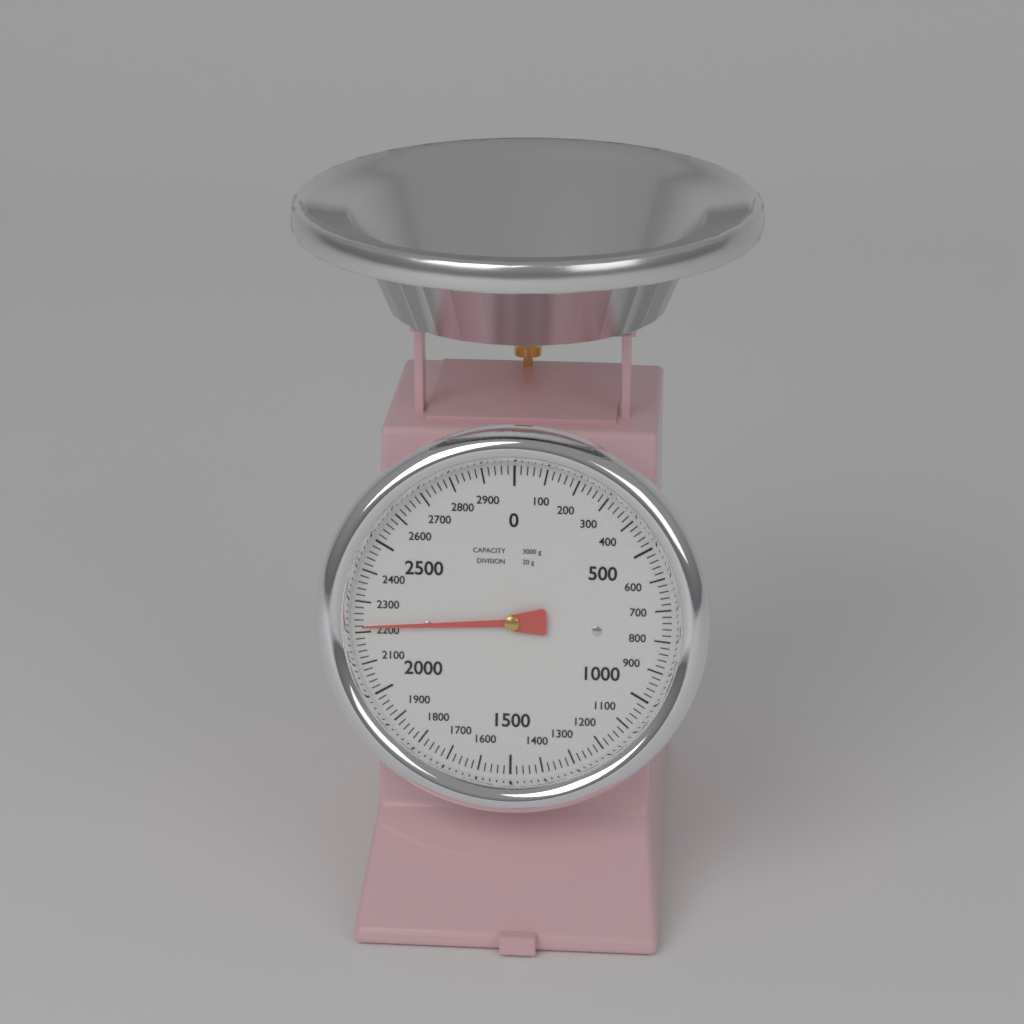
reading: 2220 g
